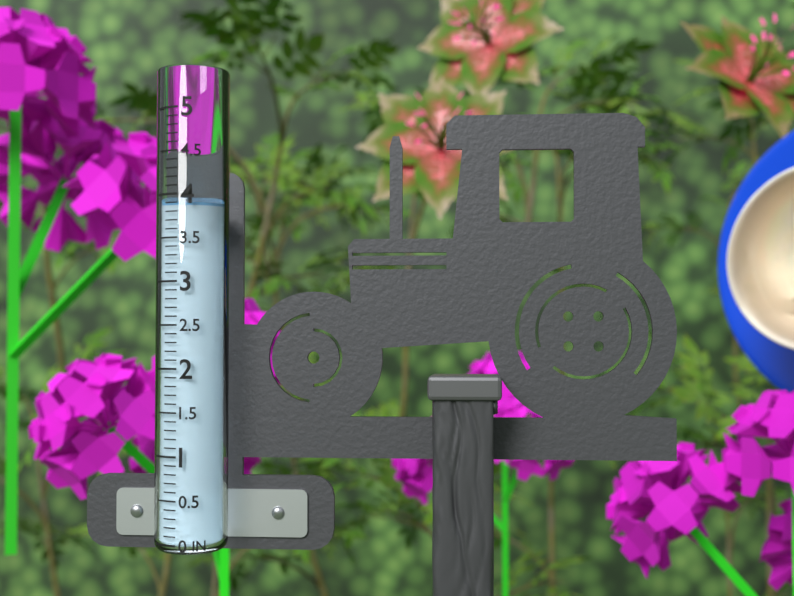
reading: 3.9 in
